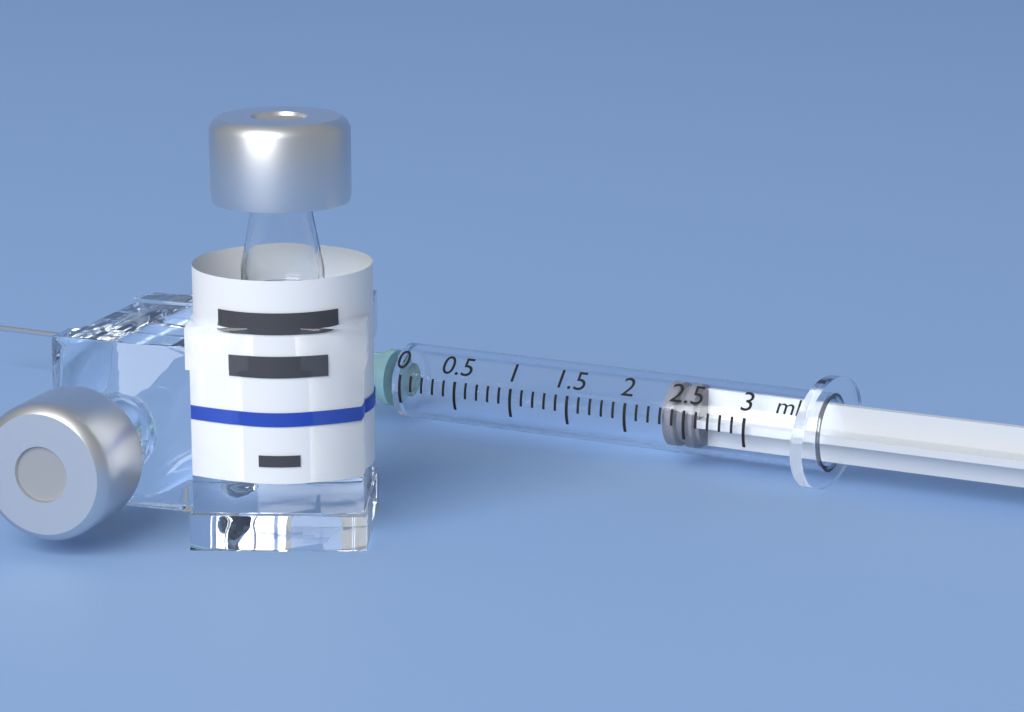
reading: 2.3 ml
